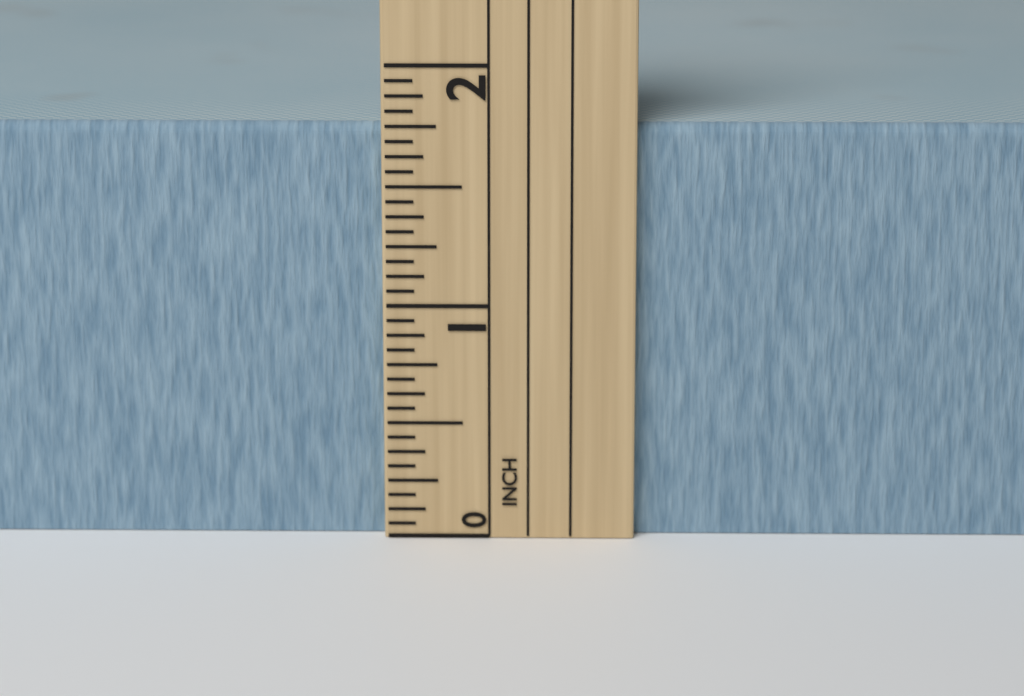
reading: 1.7500 in
